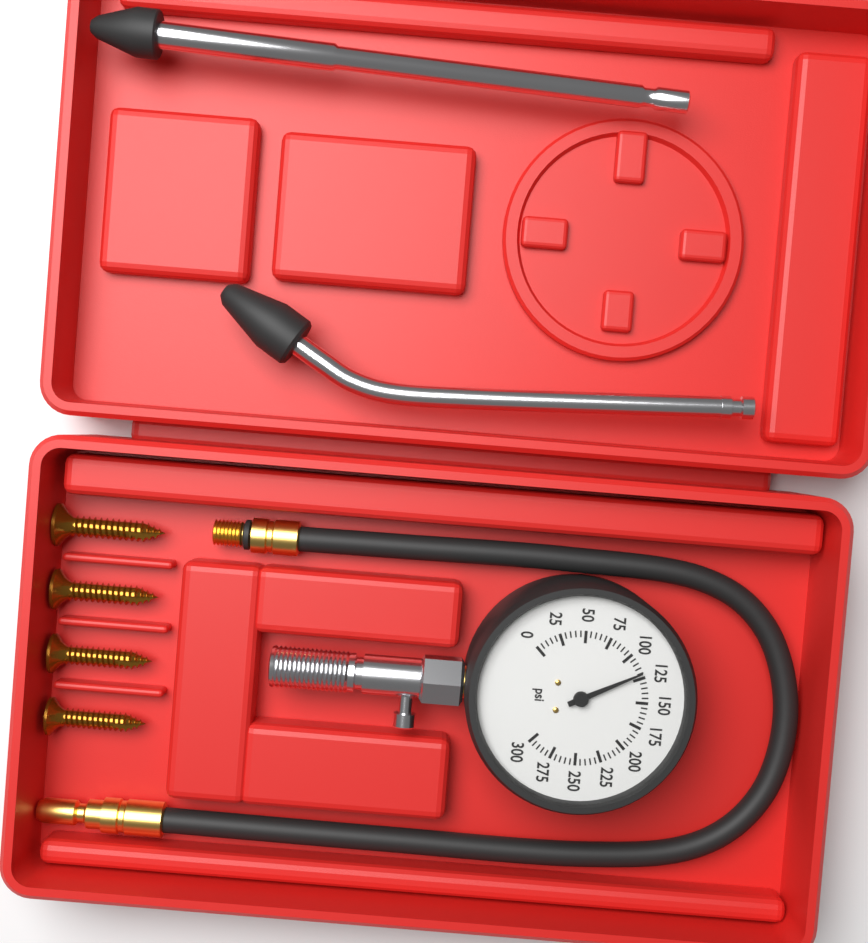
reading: 120 psi
